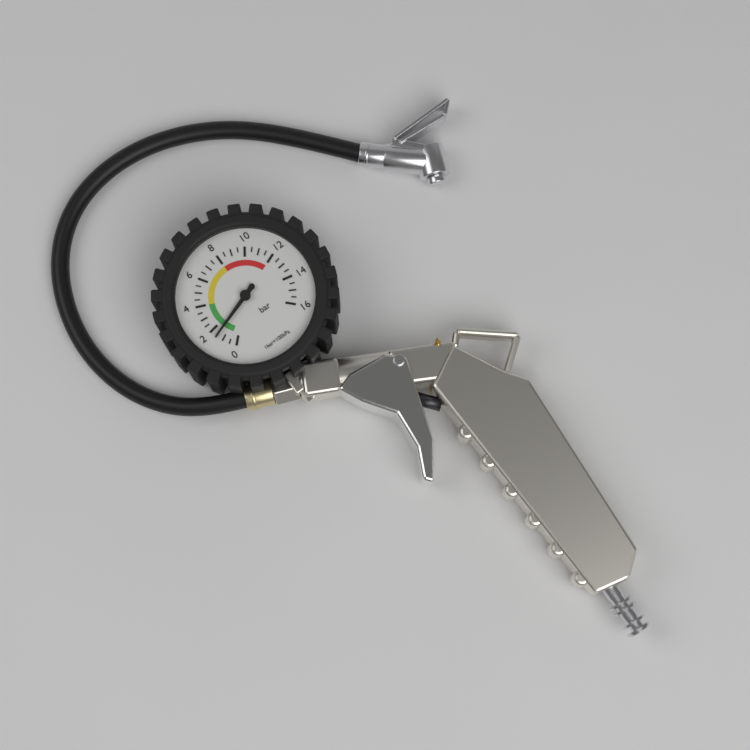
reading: 1.5 bar
